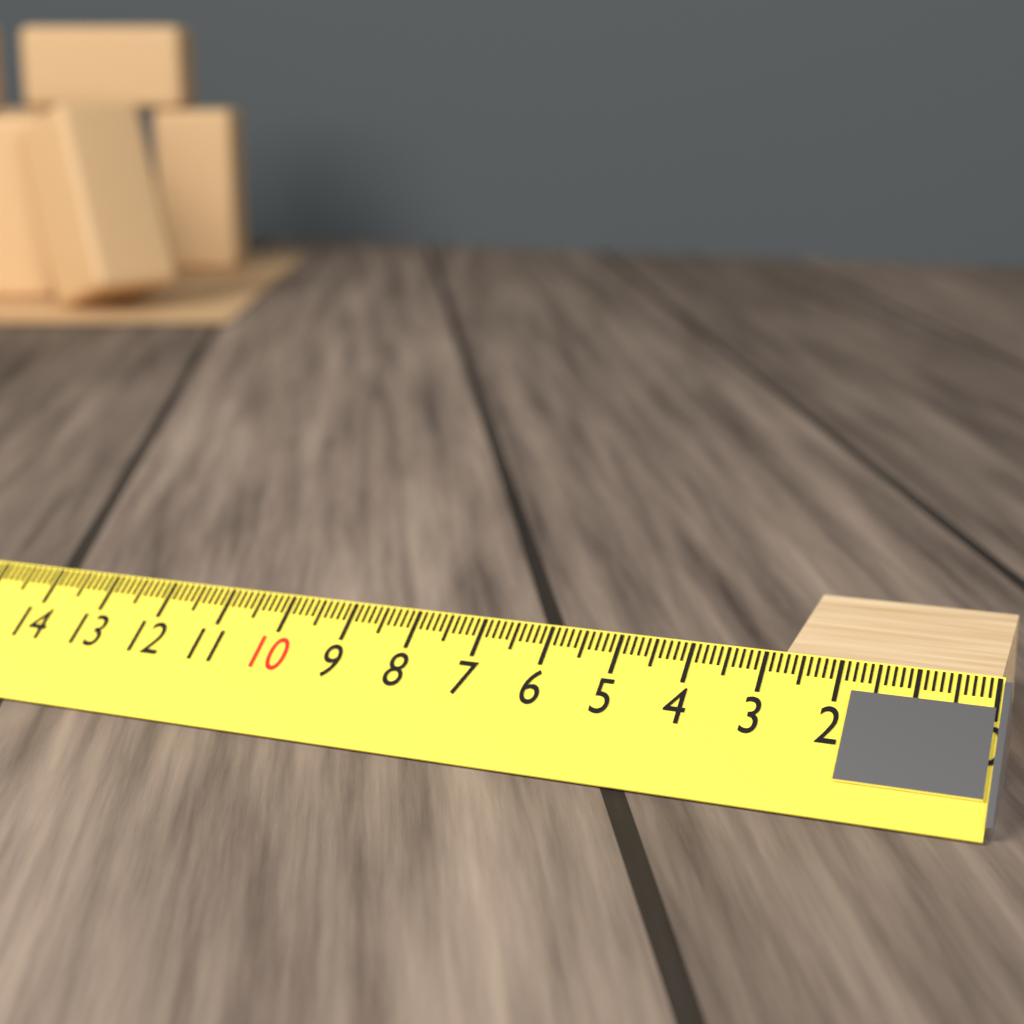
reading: 2.8 cm
